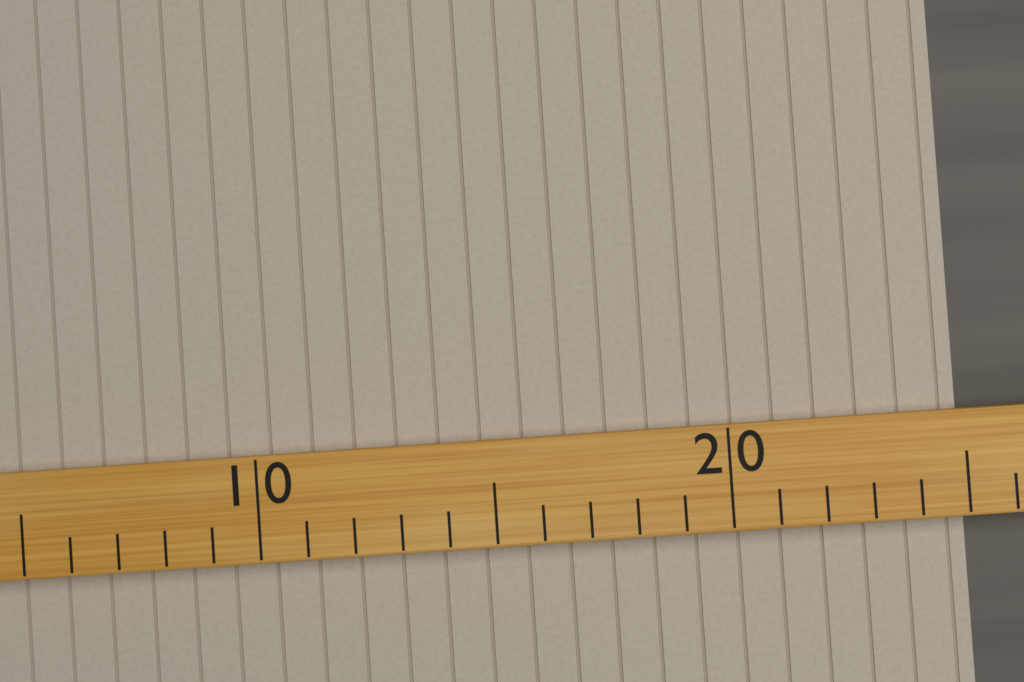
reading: 25 (no unit)
